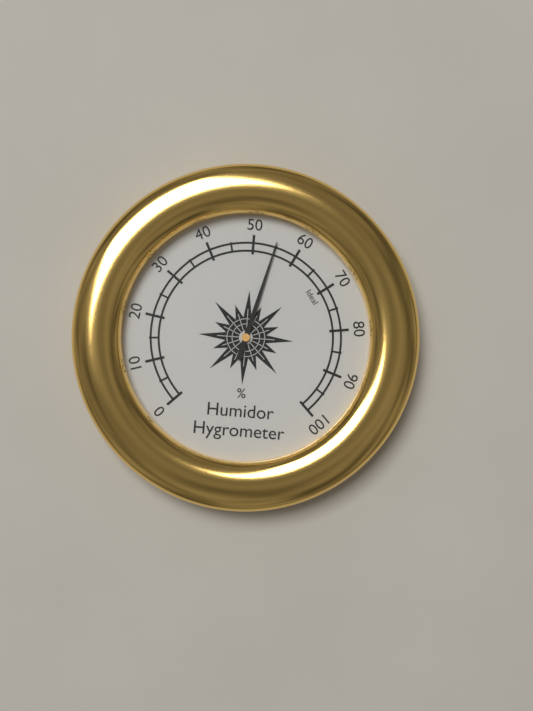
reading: 55 %
